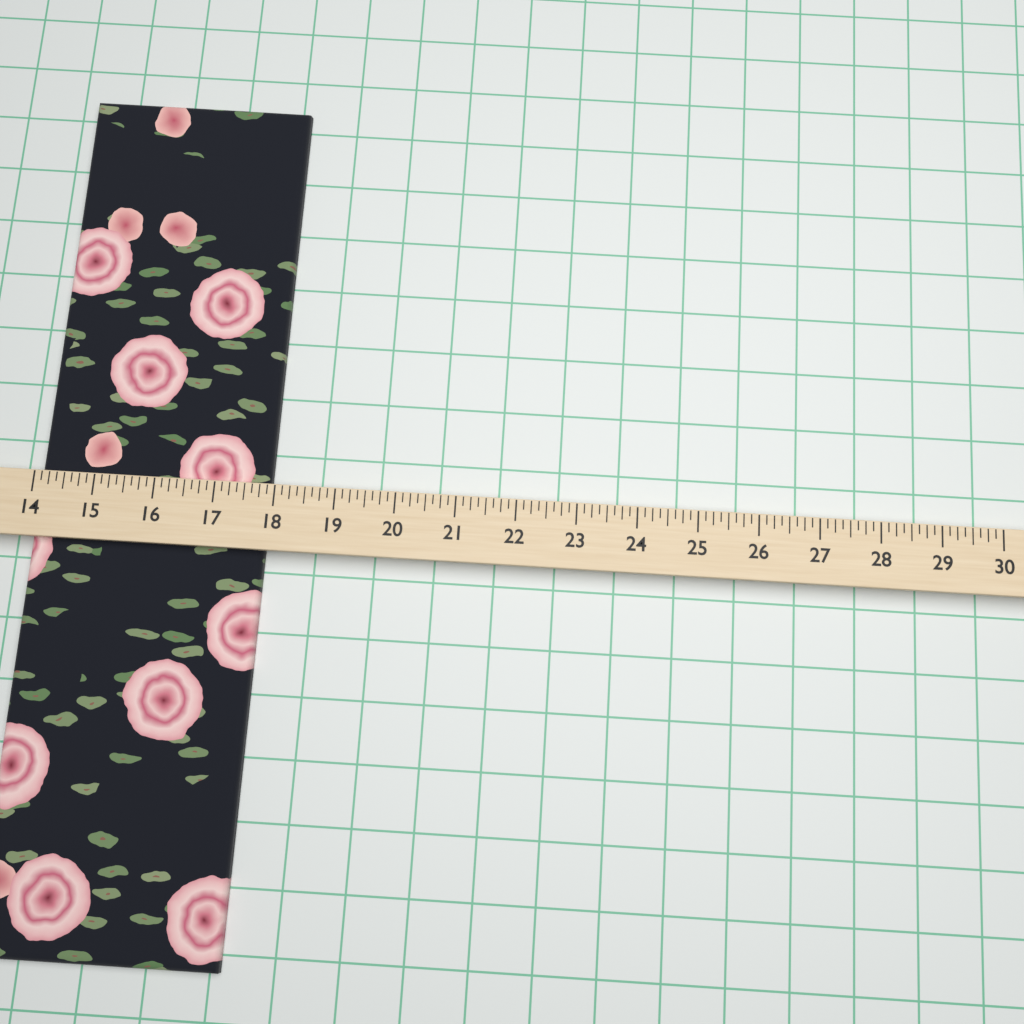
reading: 17.875 (no unit)
